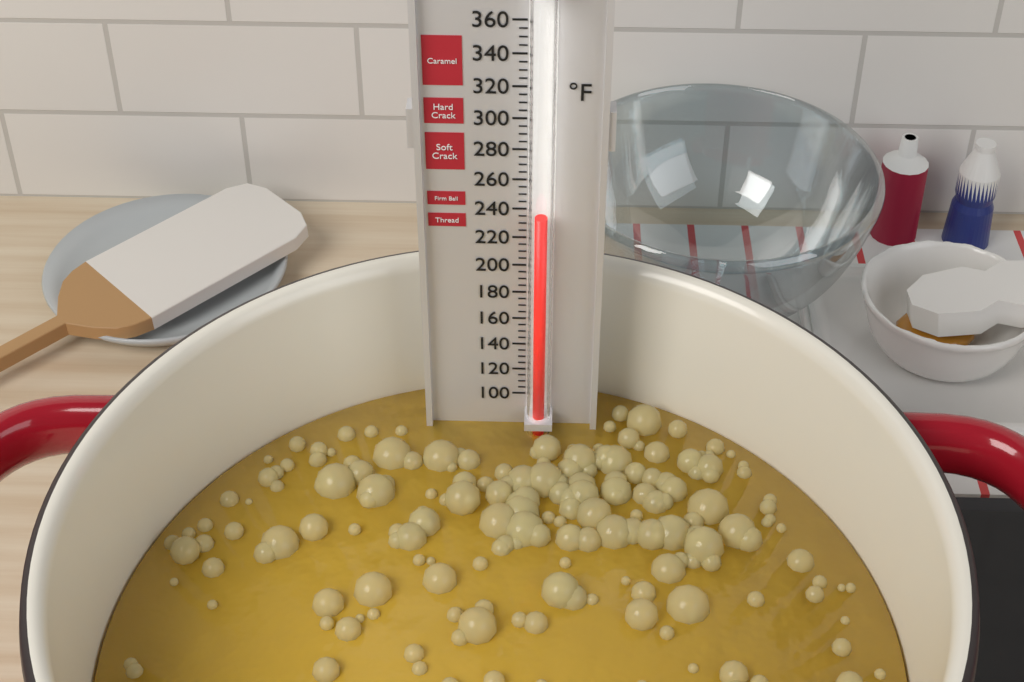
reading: 240 °F
